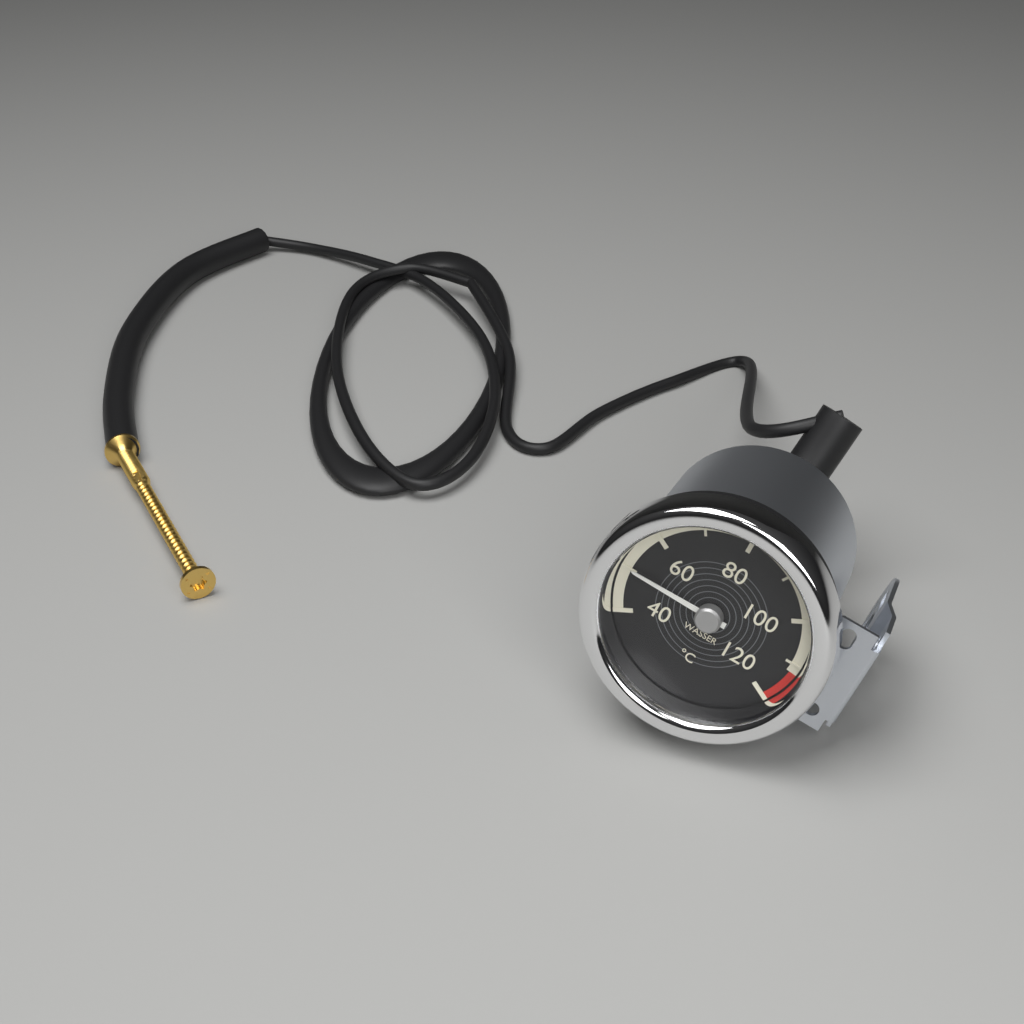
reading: 50 °C
